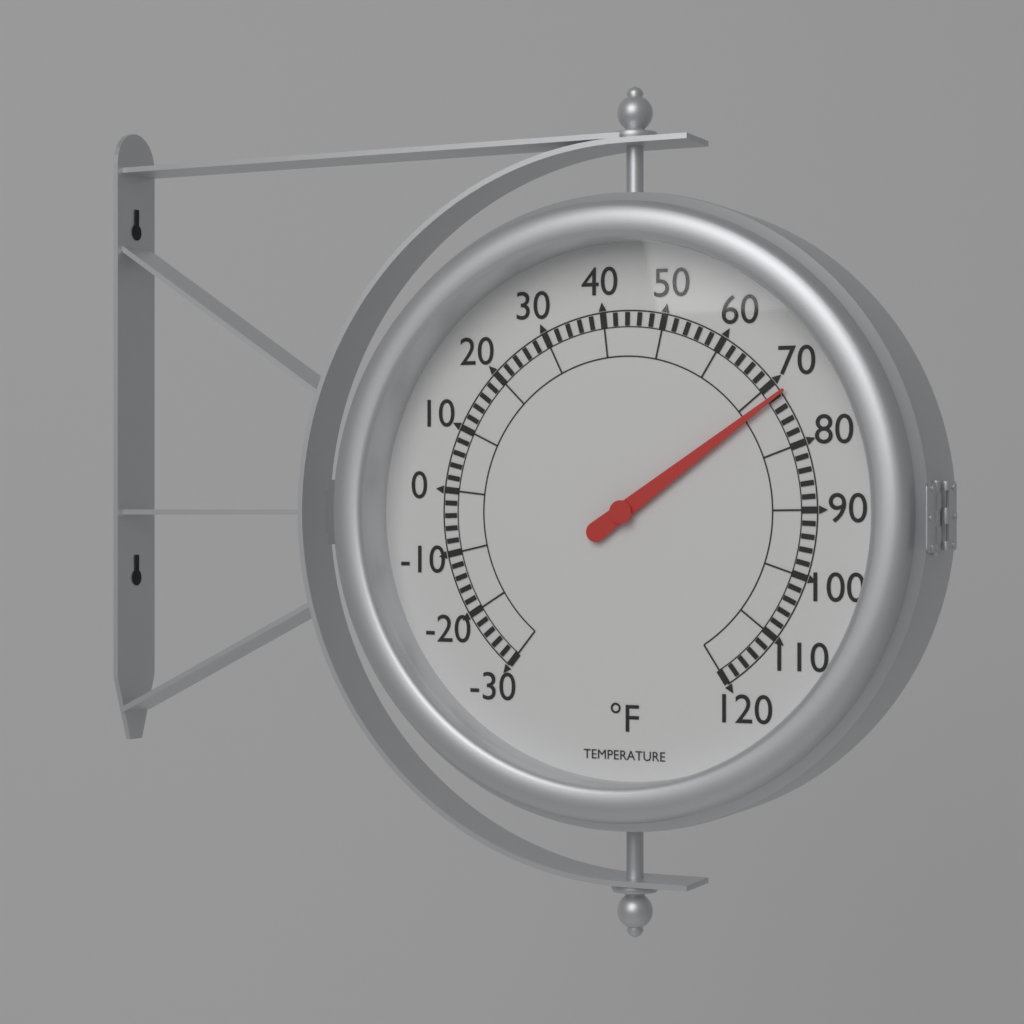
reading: 72 °F
